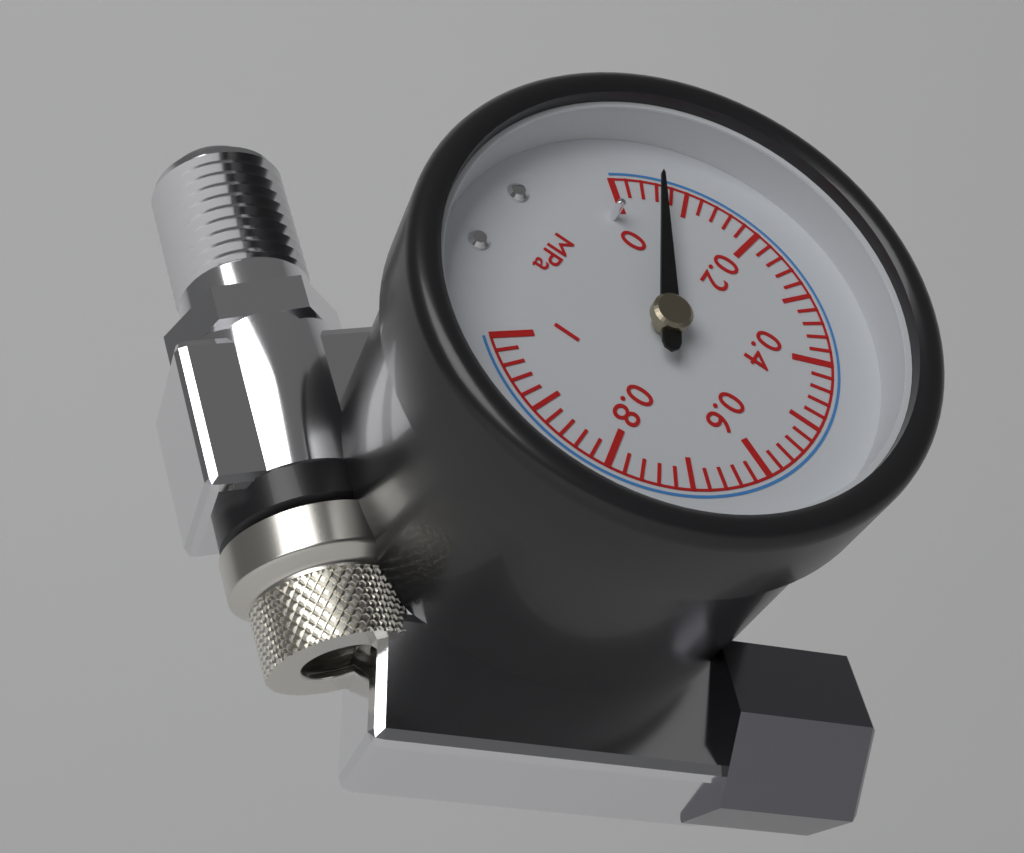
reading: 0.06 MPa
